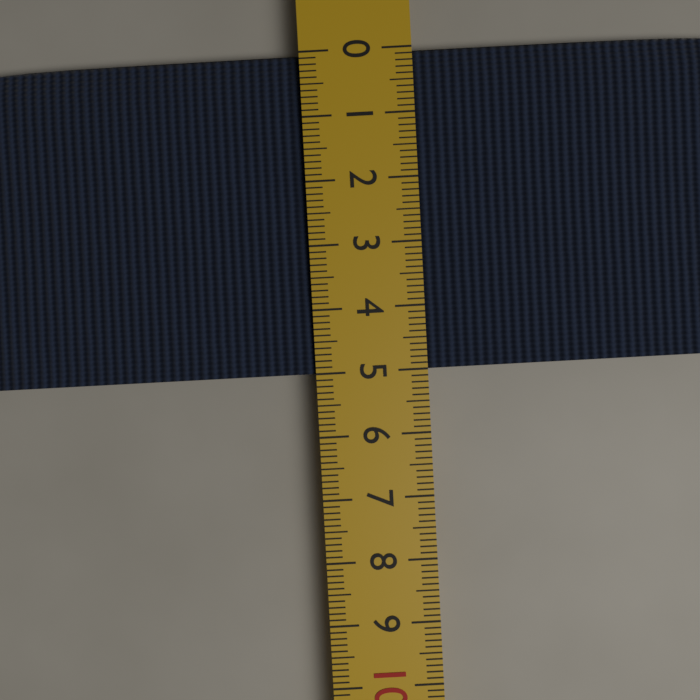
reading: 5.0 cm
